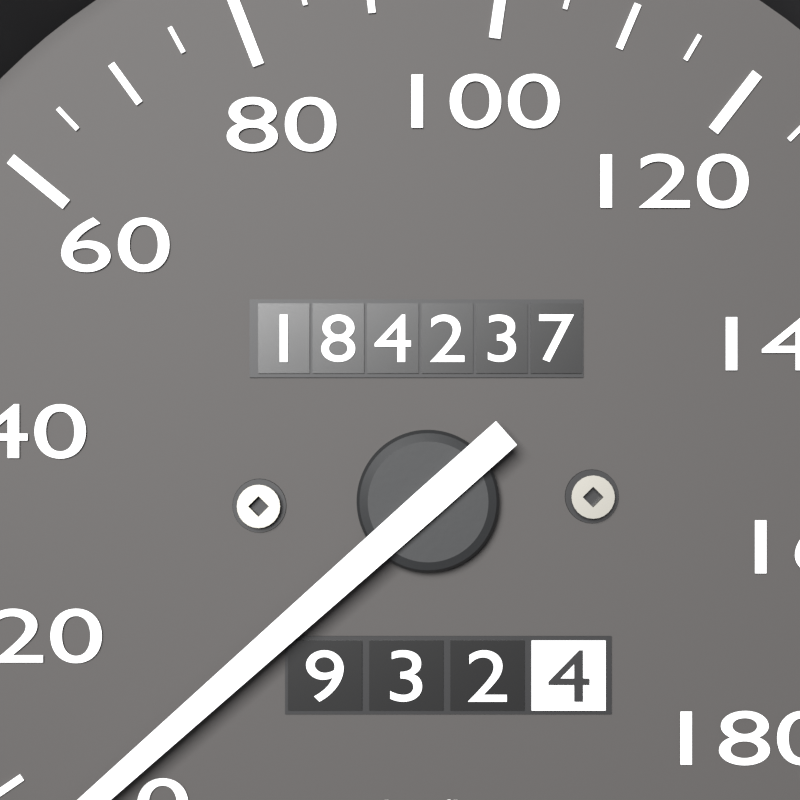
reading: 5 km/h
